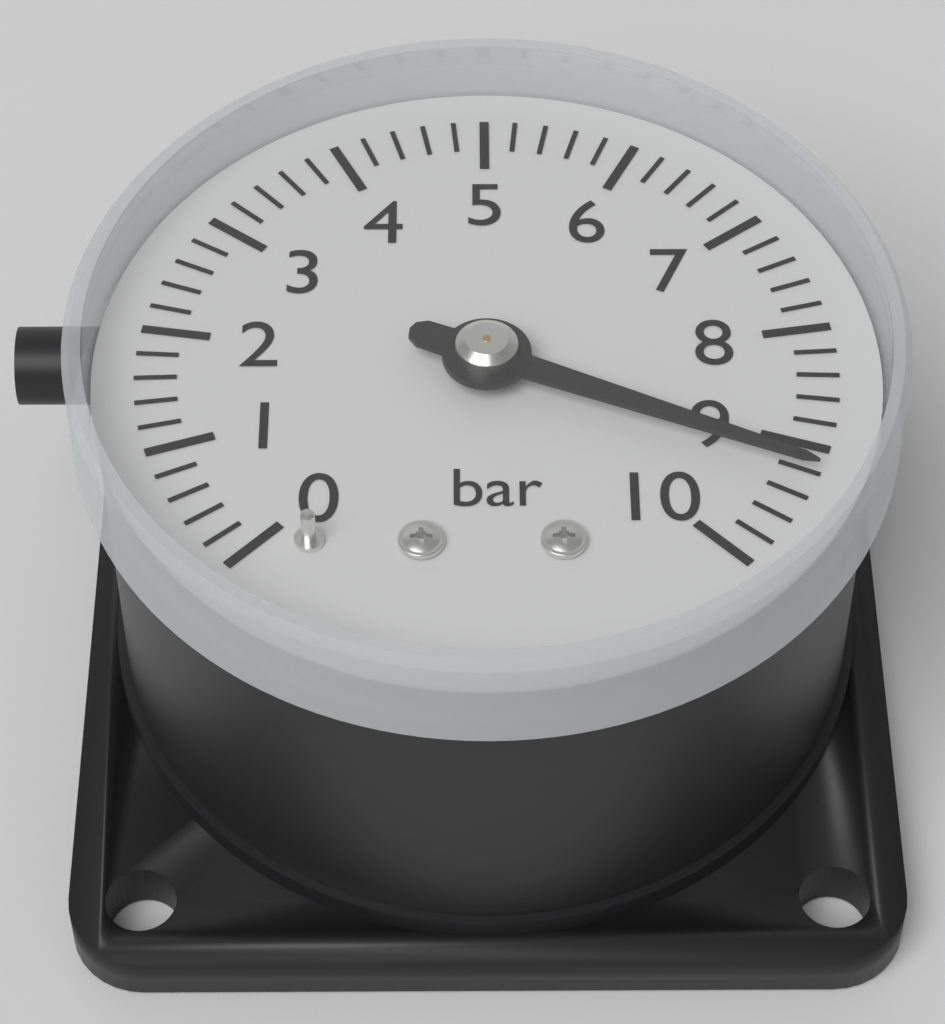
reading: 9.2 bar
